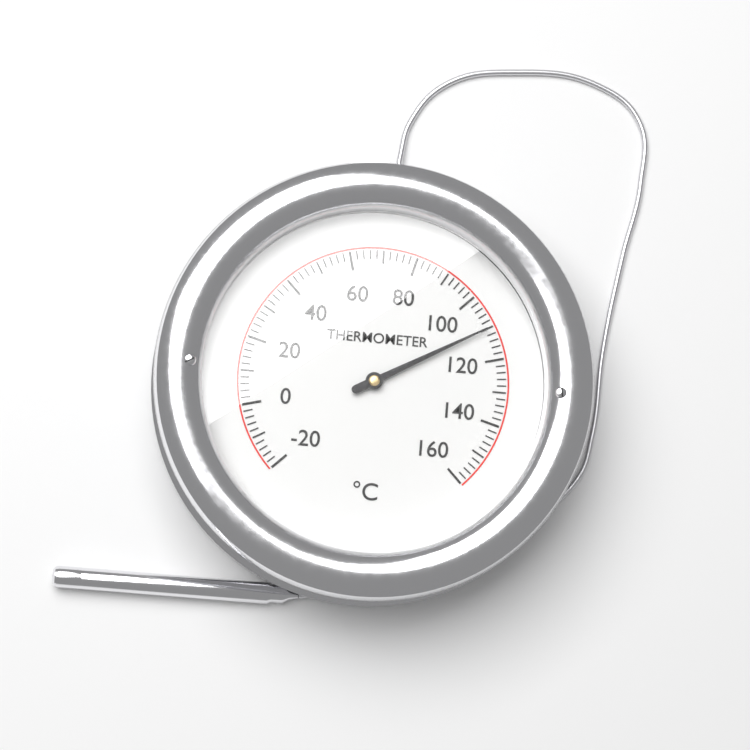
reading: 110 °C
